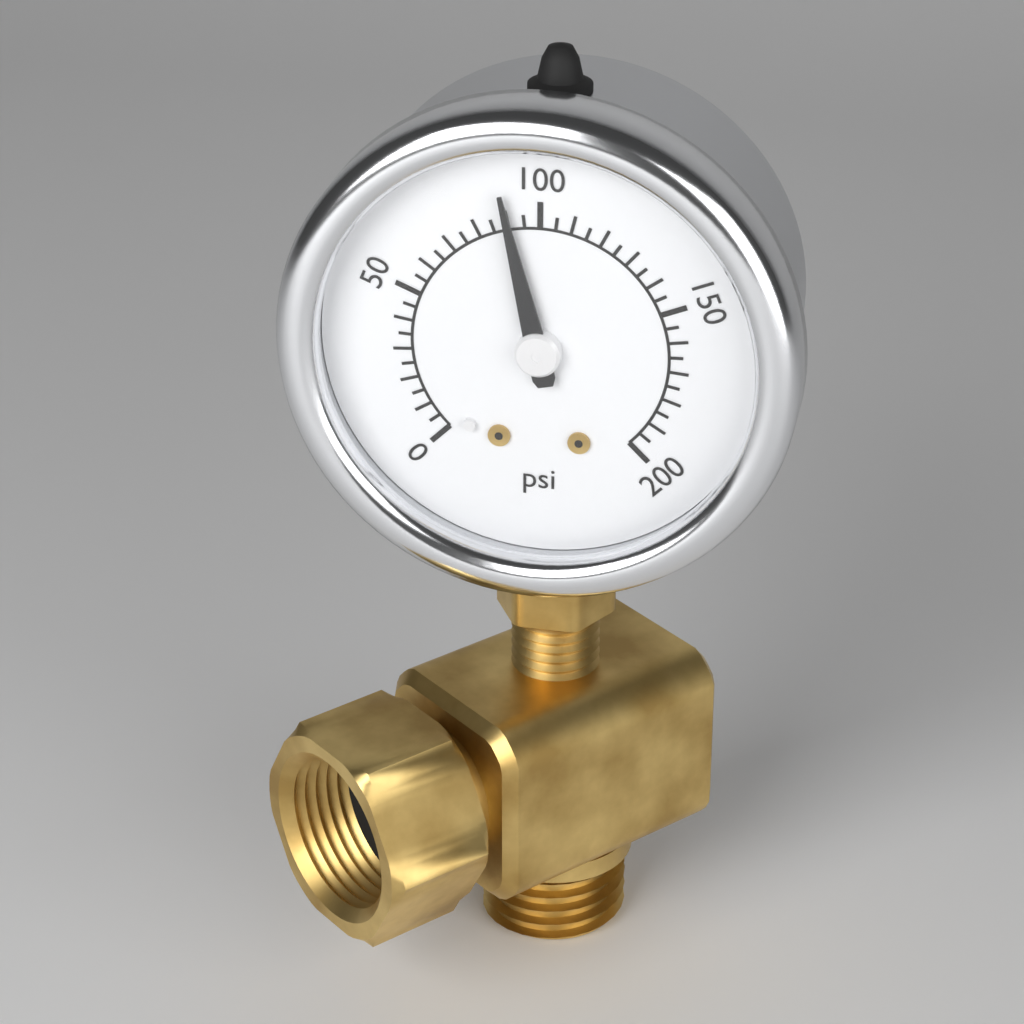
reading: 90 psi
